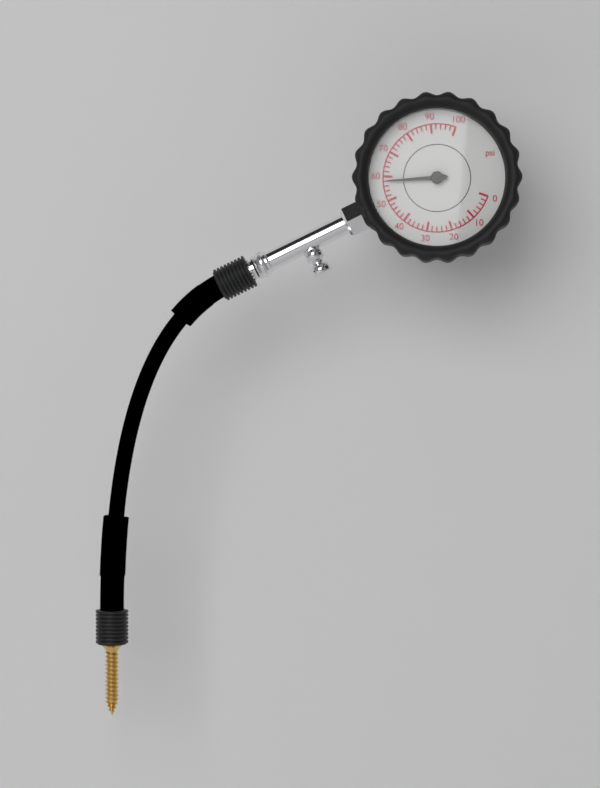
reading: 58 psi
